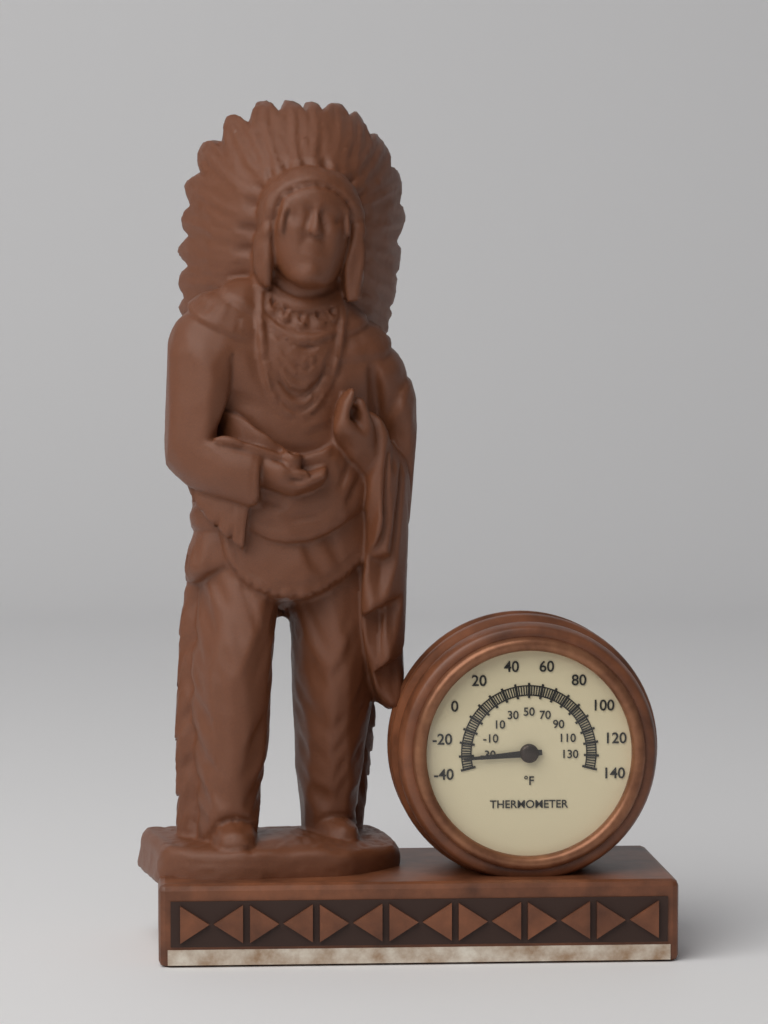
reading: -32 °F
